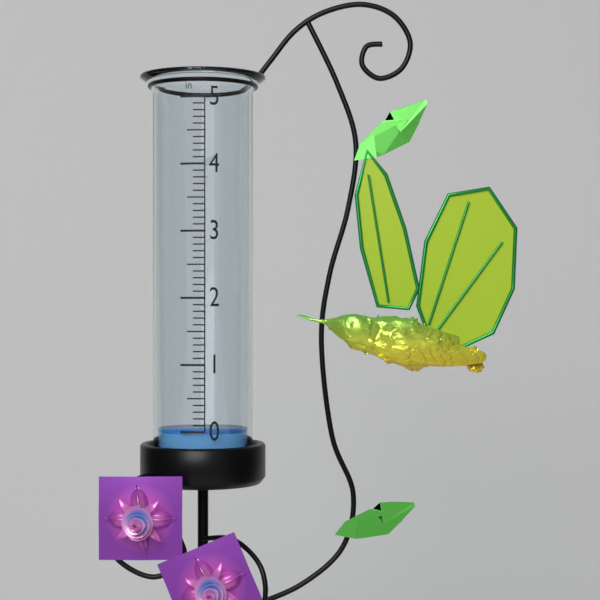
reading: 0.0 in
